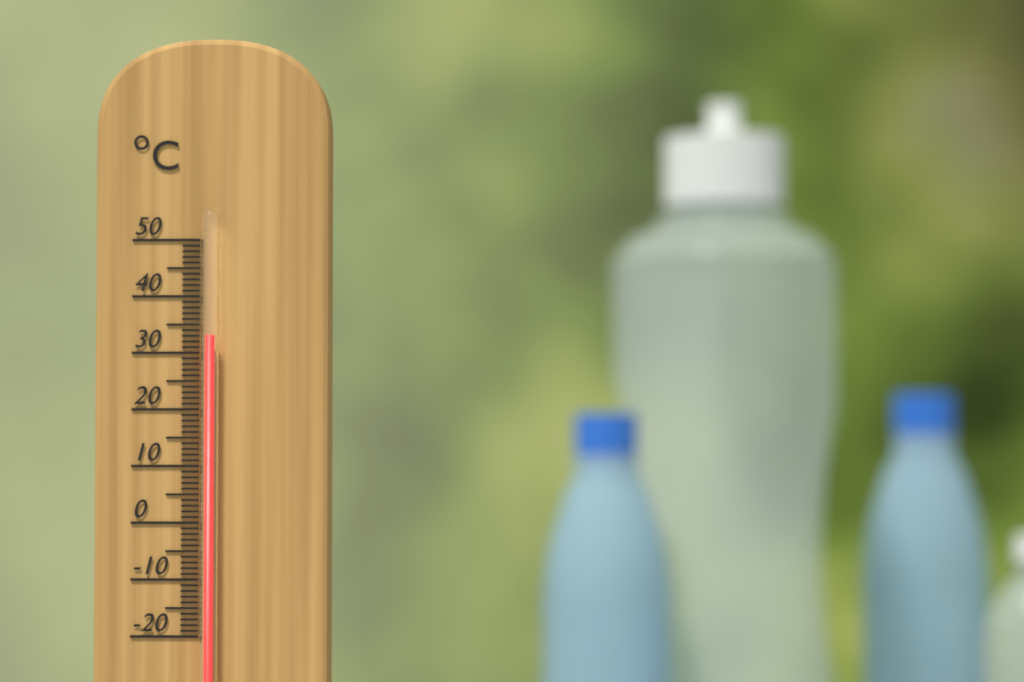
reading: 33 °C
